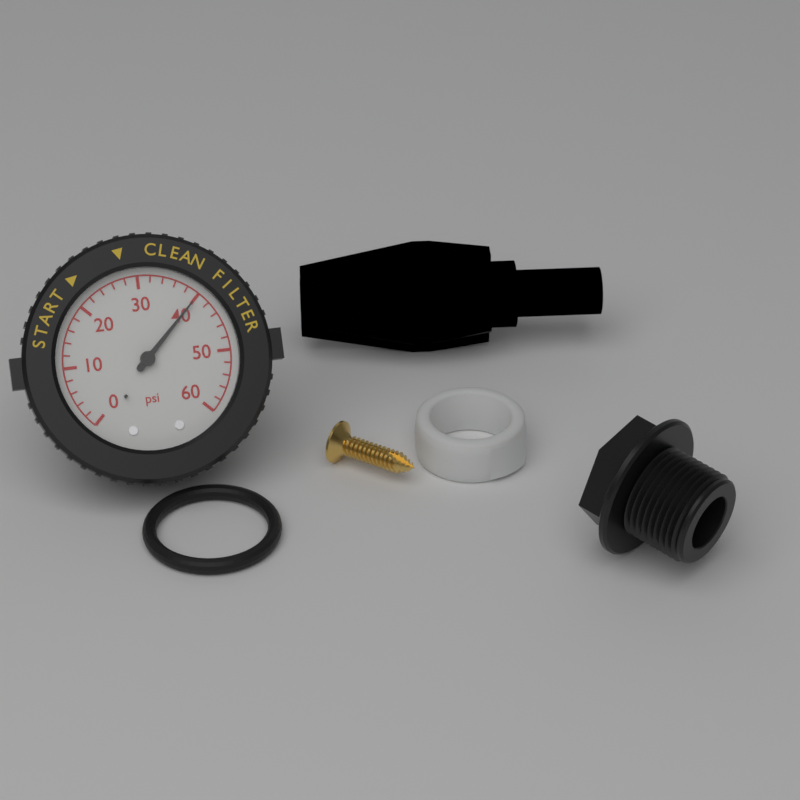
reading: 40 psi
